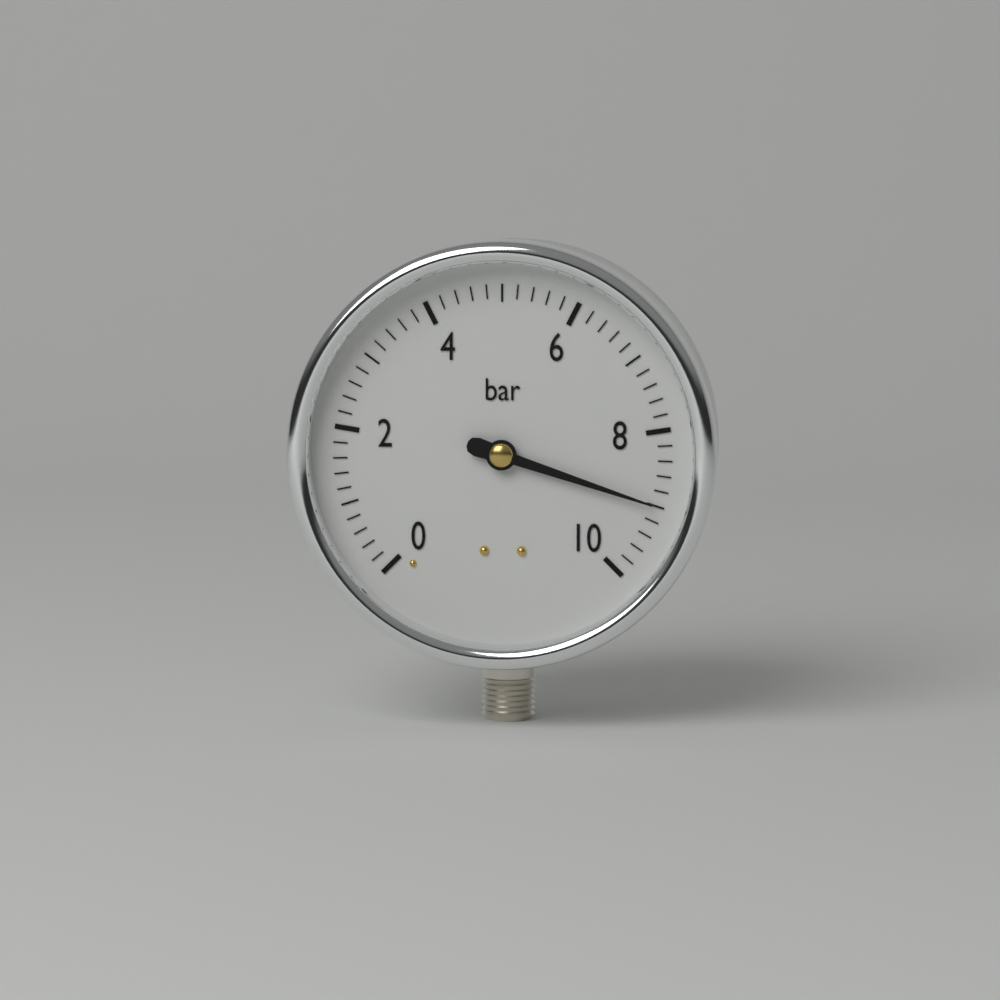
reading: 9.0 bar
